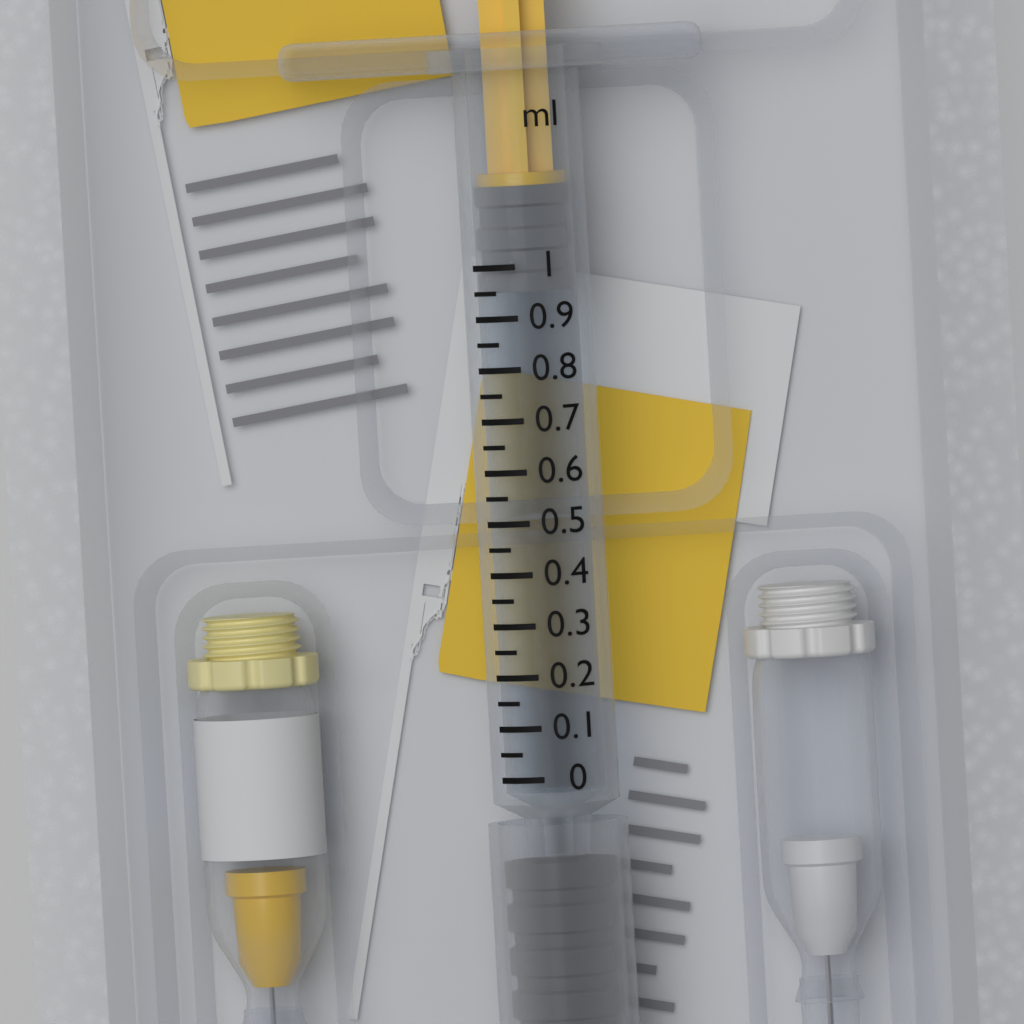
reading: 0.95 ml
